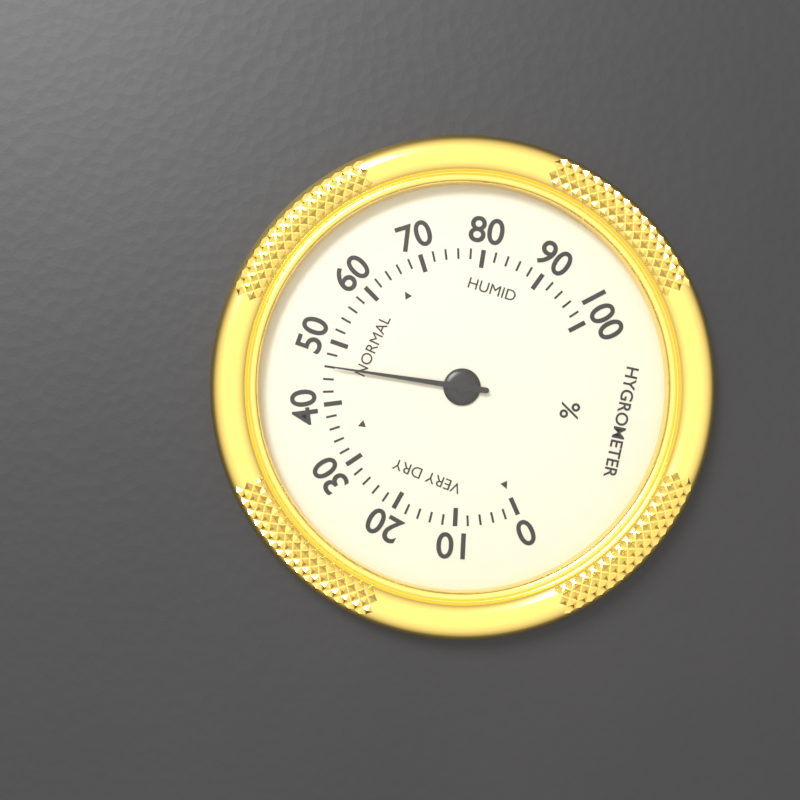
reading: 46 %
